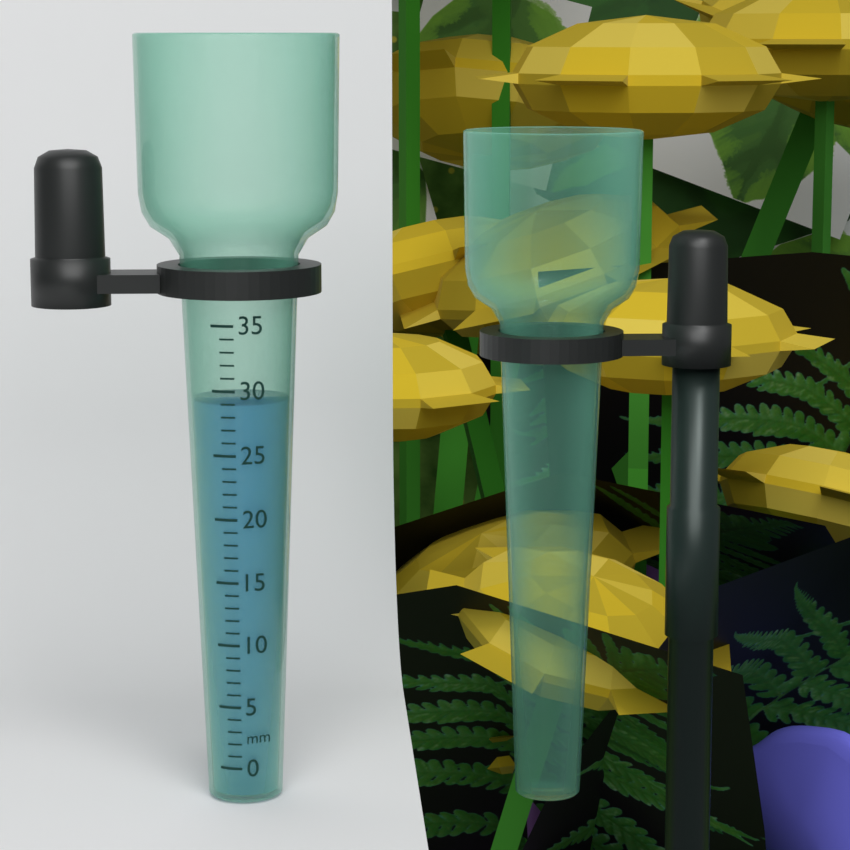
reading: 29 mm
